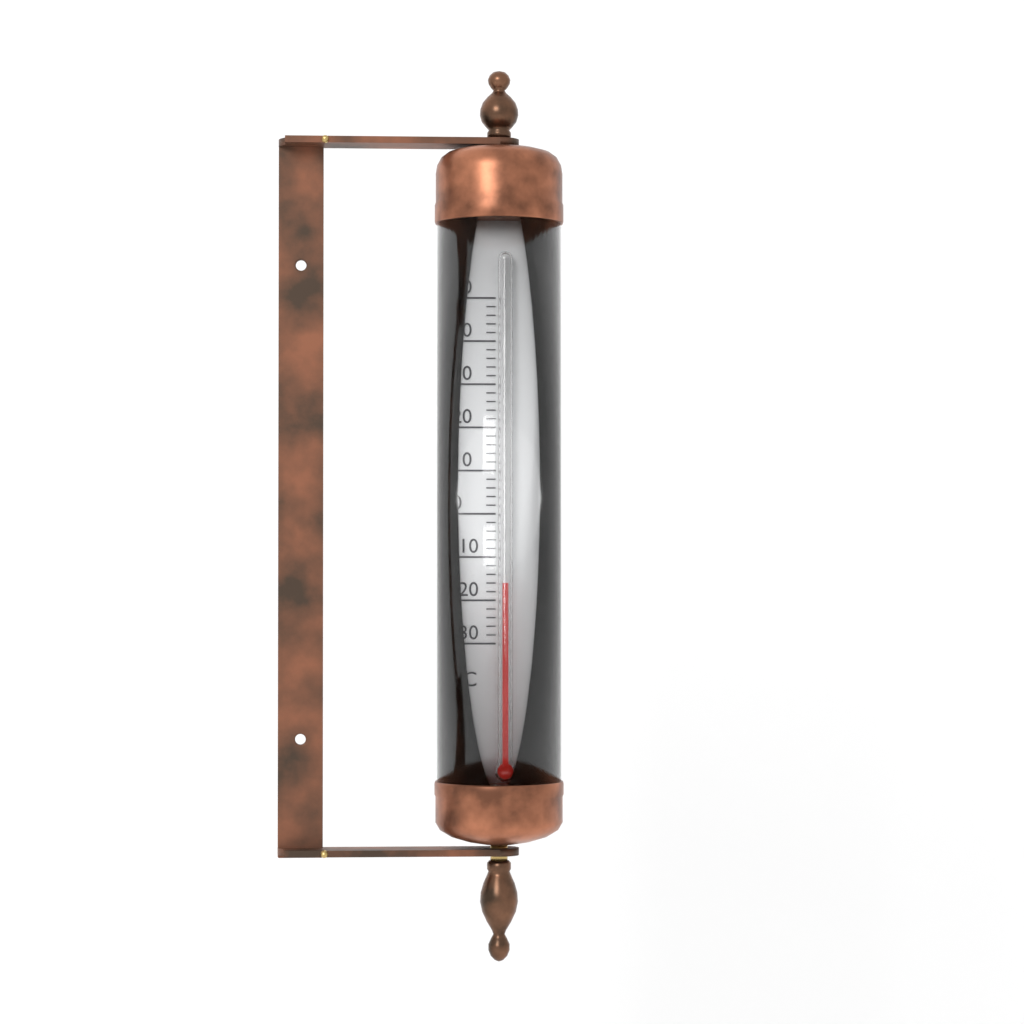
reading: -16 °C
